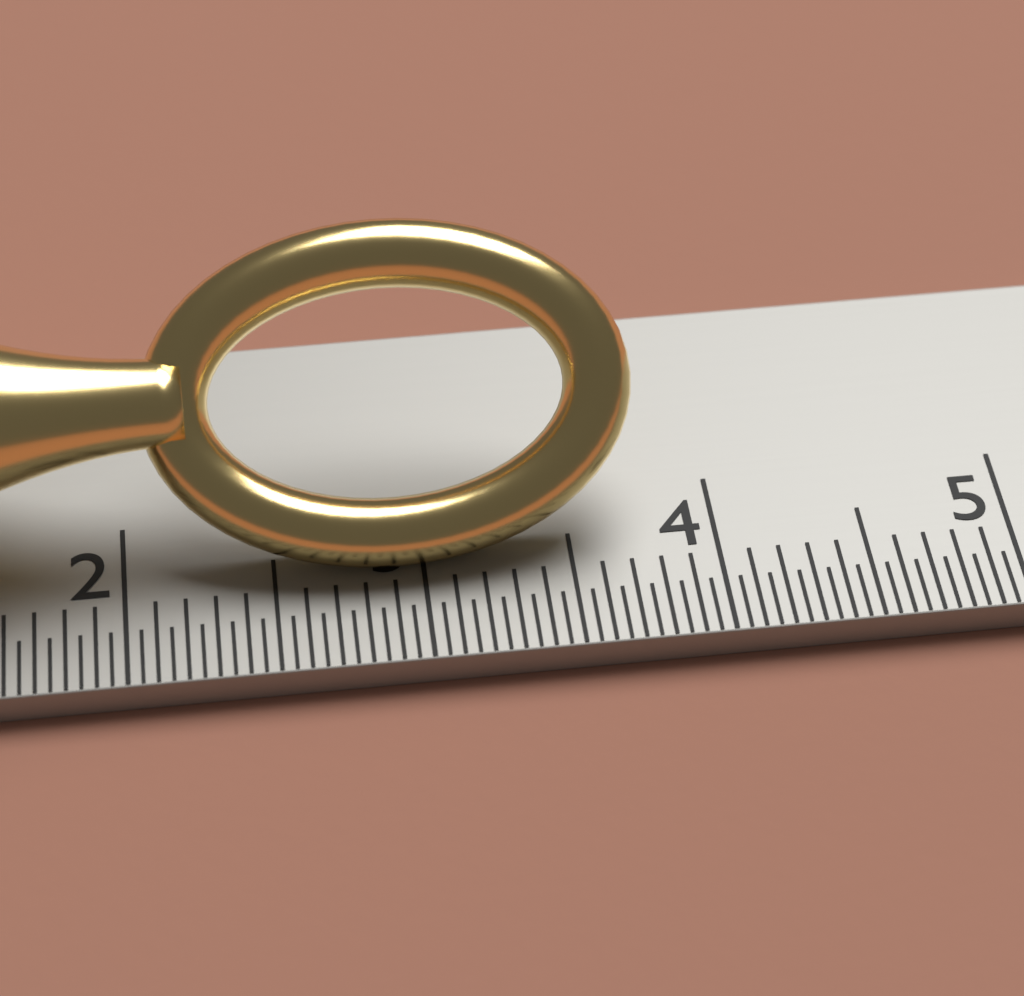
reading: 3.75 cm
